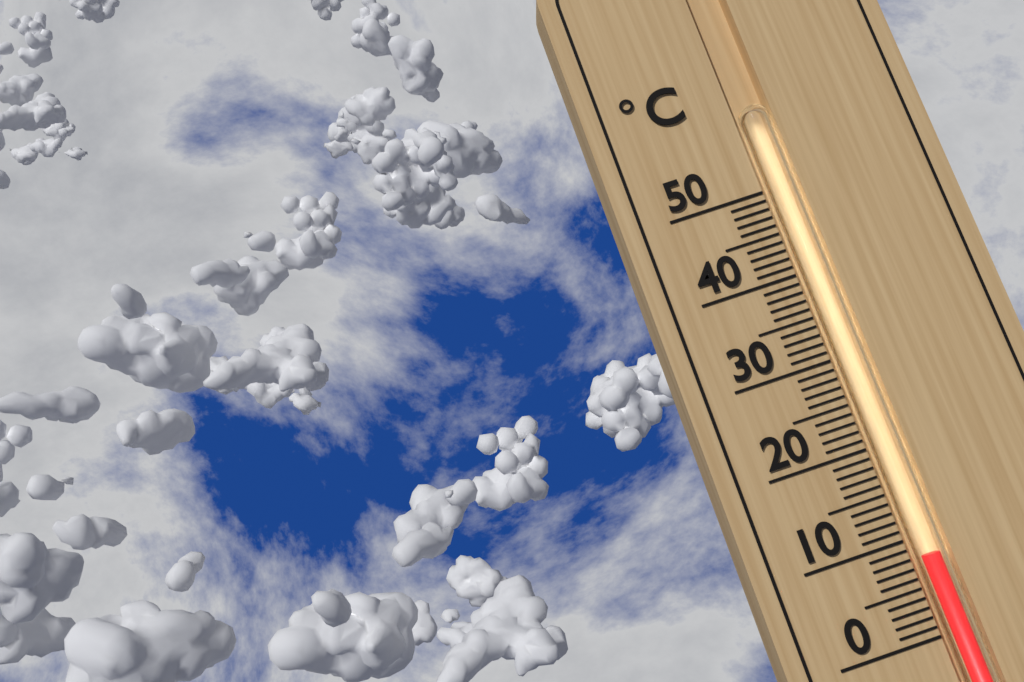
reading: 8 °C
